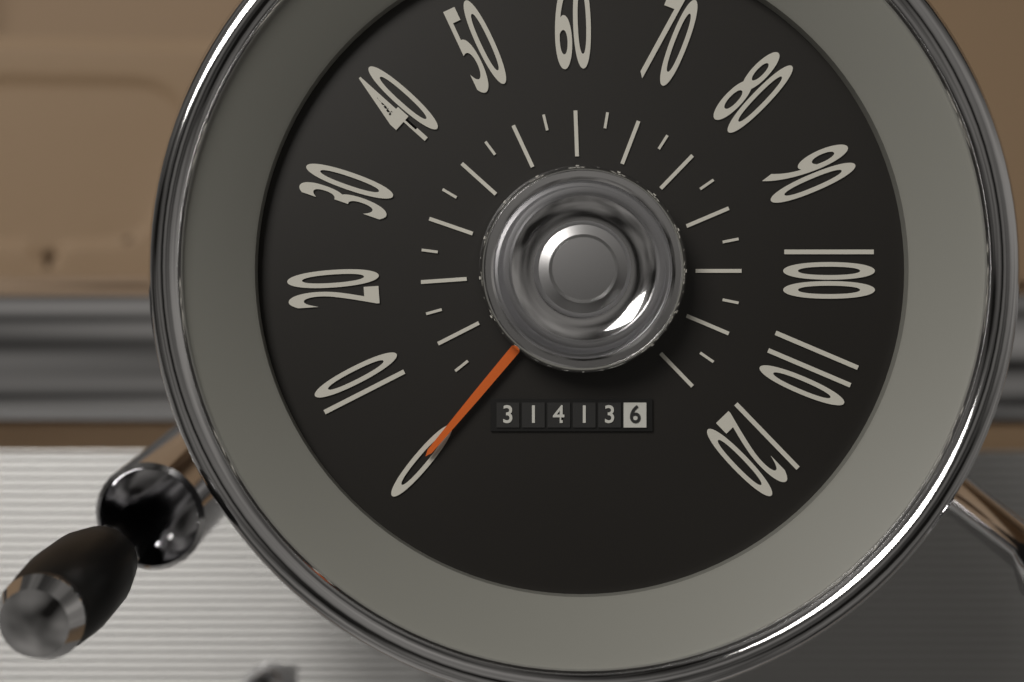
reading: 0 (no unit)
